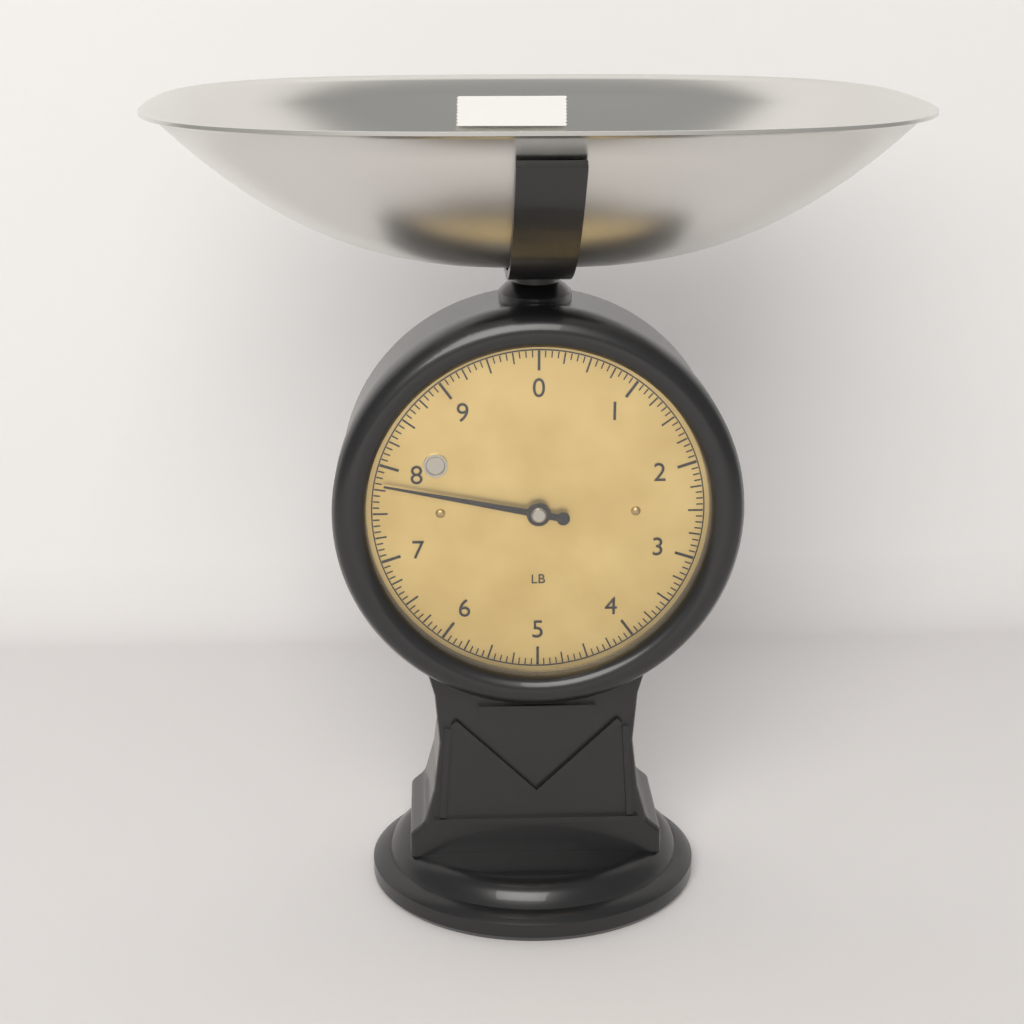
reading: 7.8125 lb
